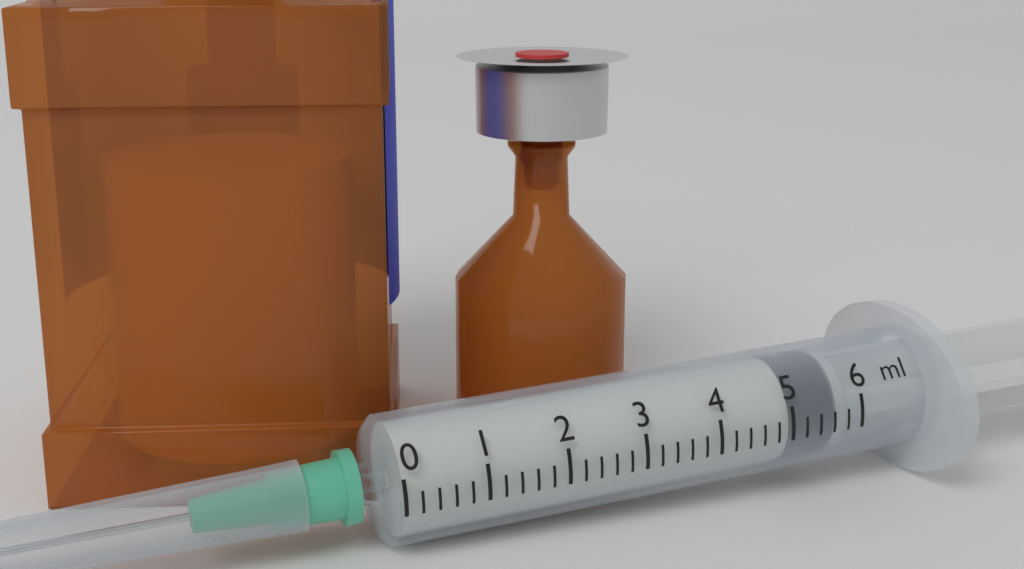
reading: 5.0 ml
